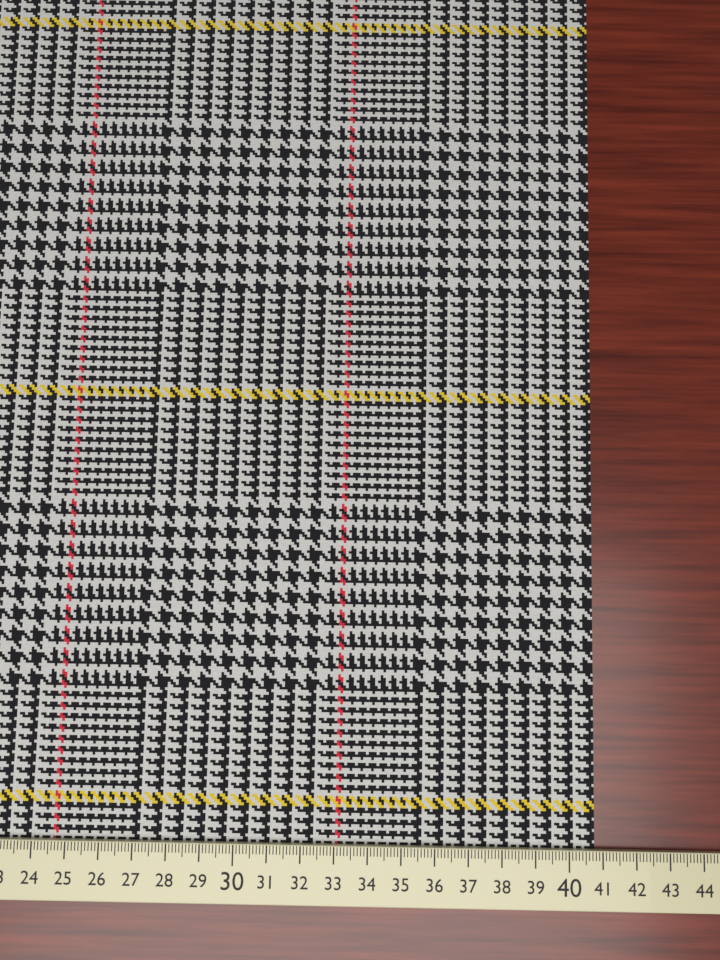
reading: 40.8 cm
